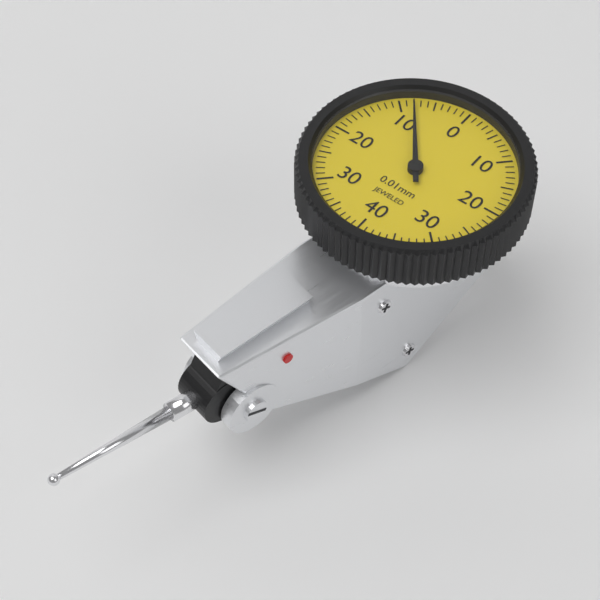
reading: 0.08 mm
